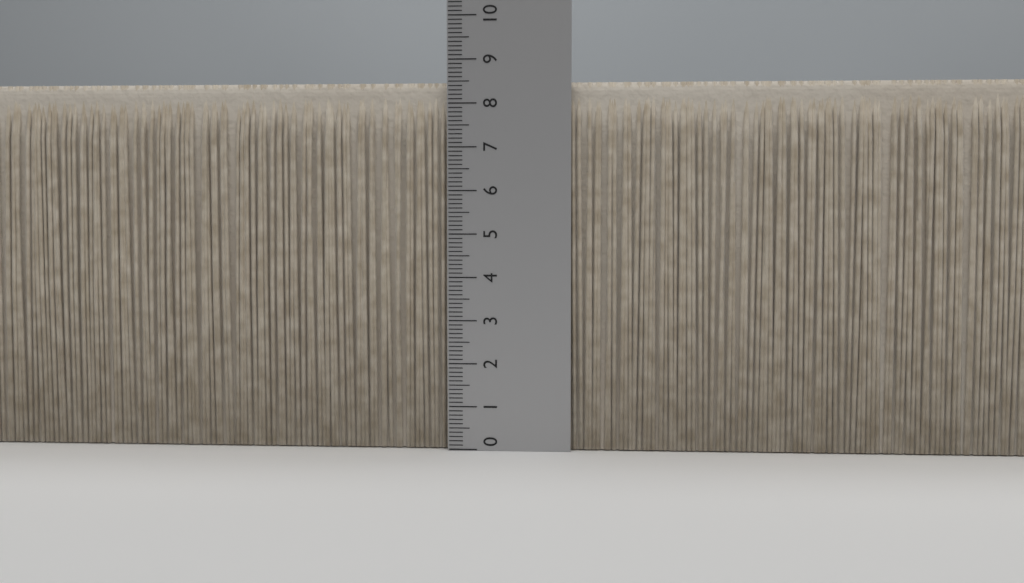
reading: 8.5 (no unit)
